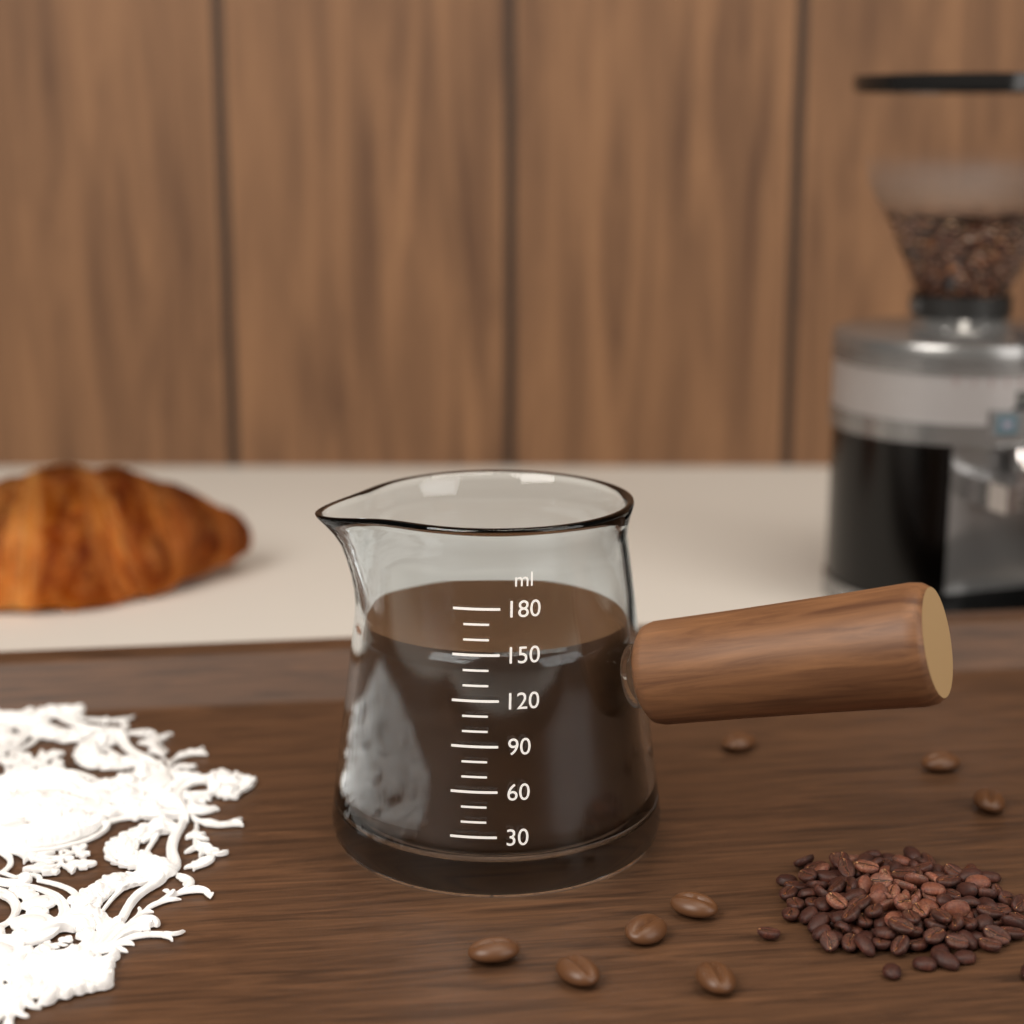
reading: 150 ml
